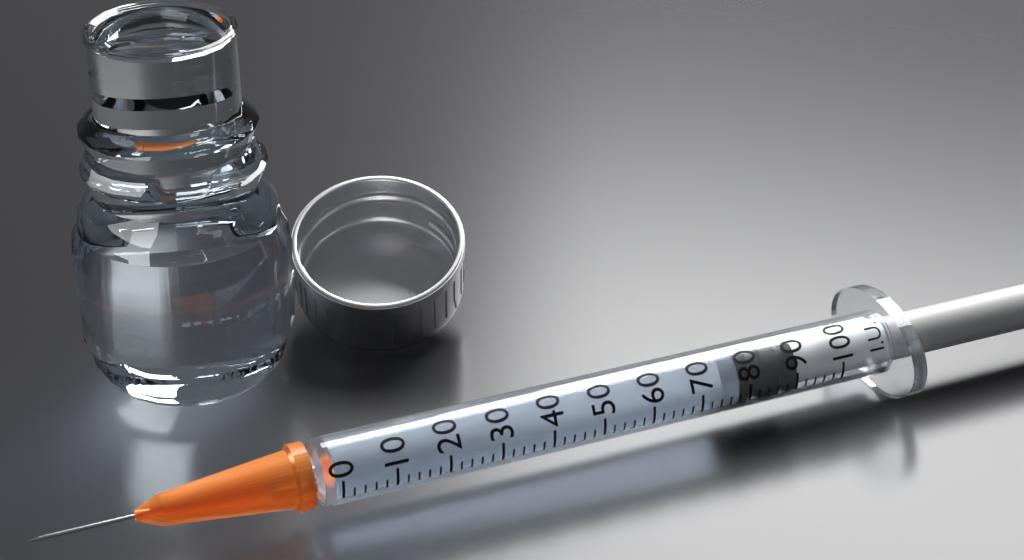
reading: 78 I.U.
